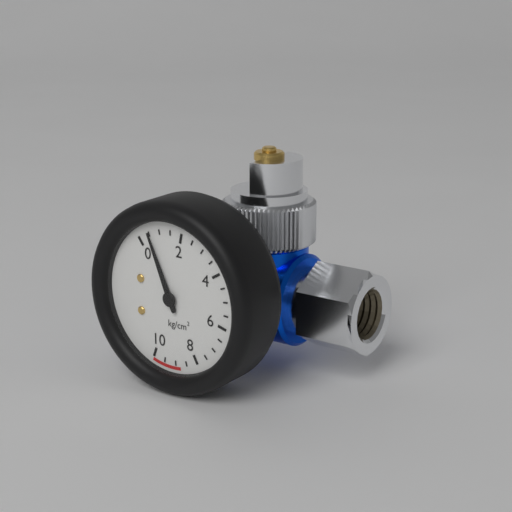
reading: 0.5 kg/cm²
